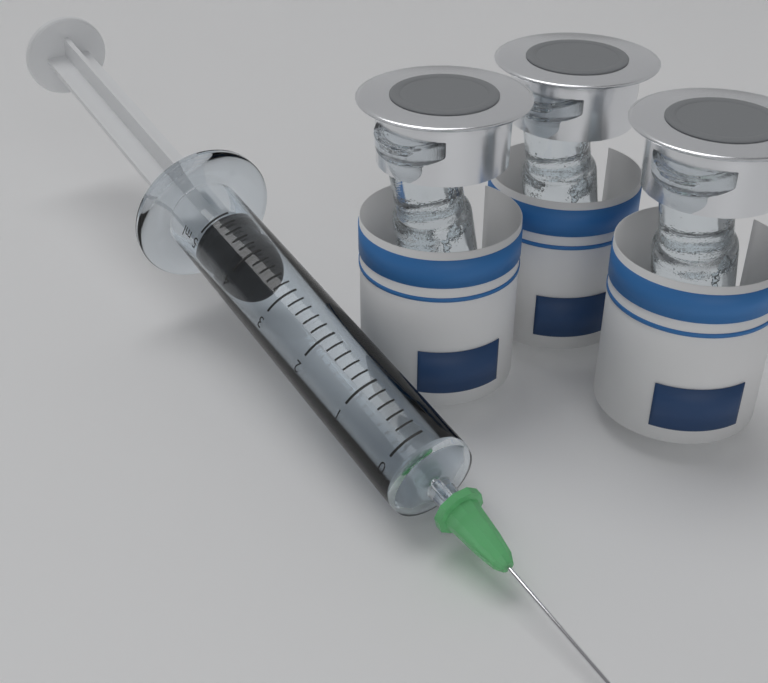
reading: 4.2 ml
